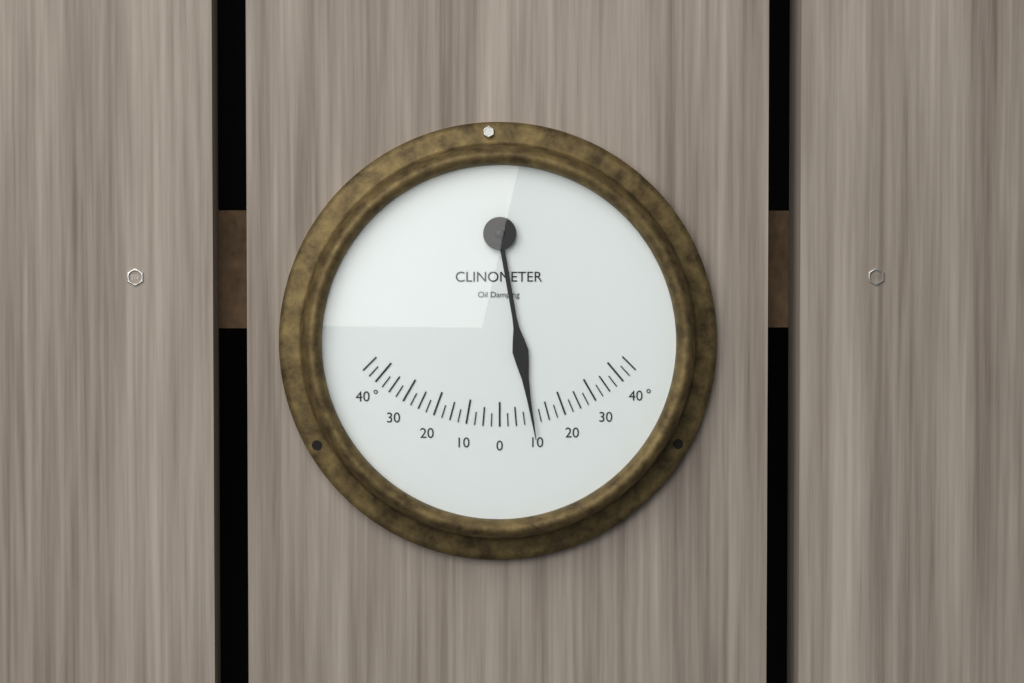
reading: 10.0 °
